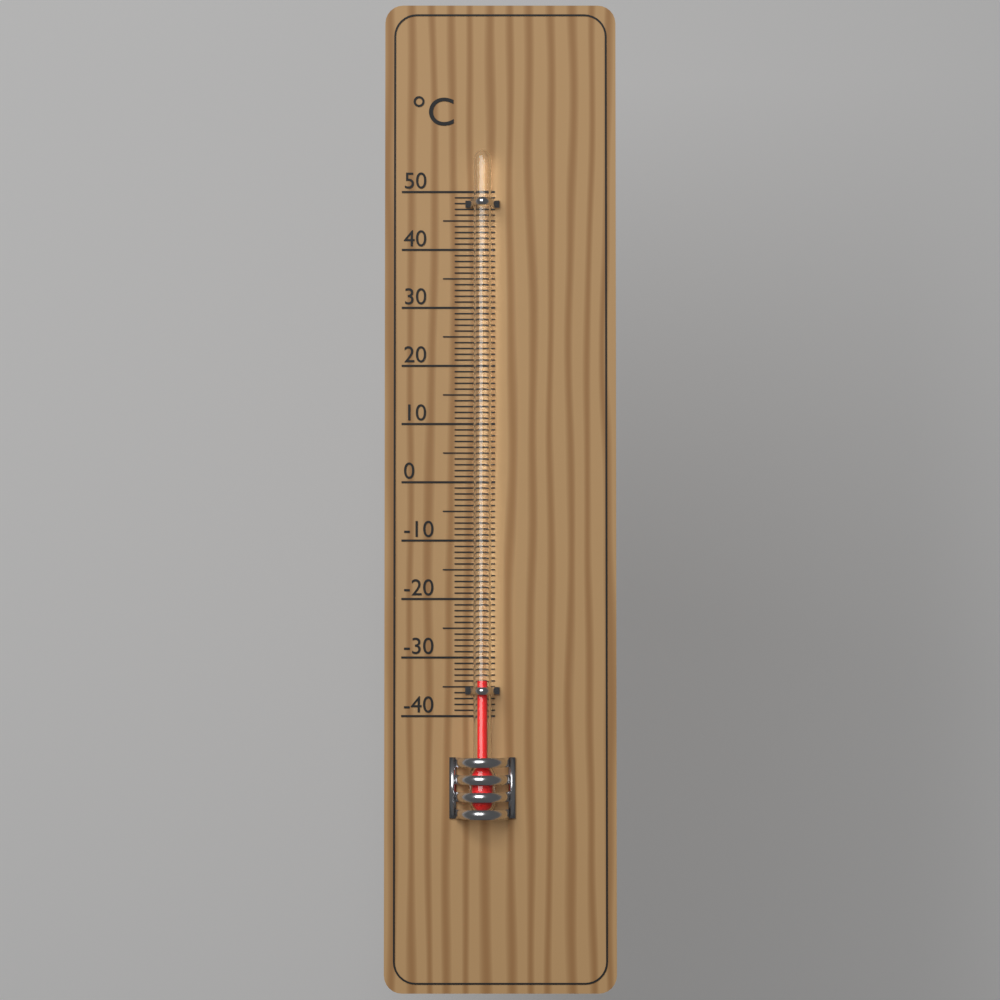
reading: -34 °C
